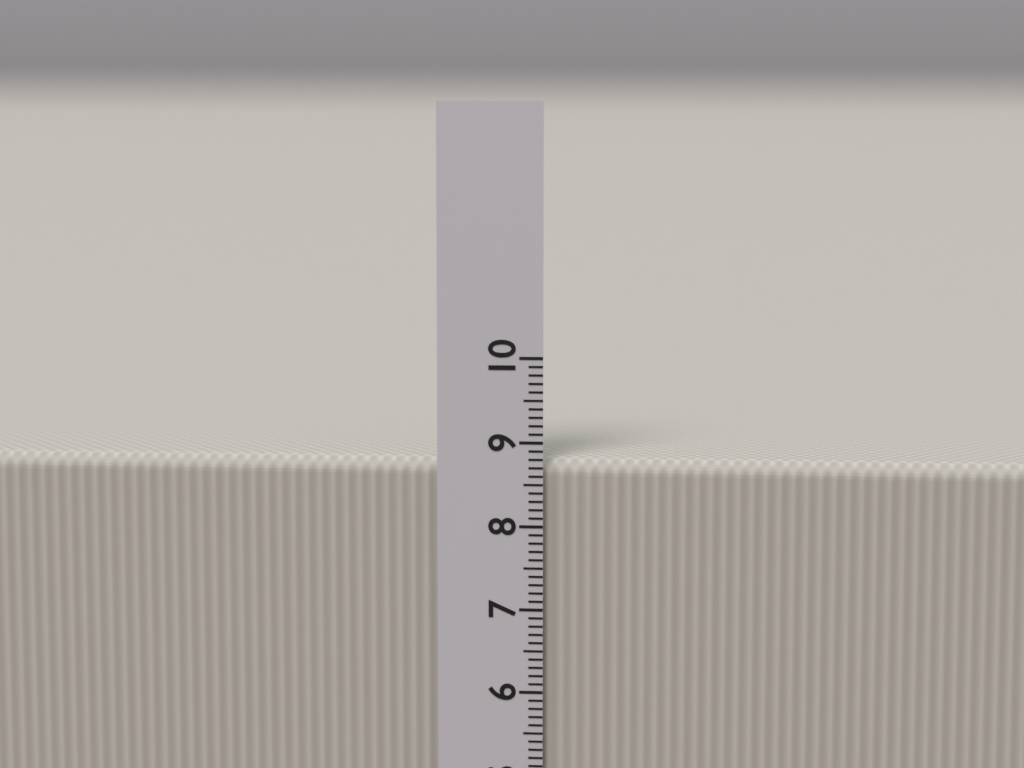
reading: 8.8 cm
